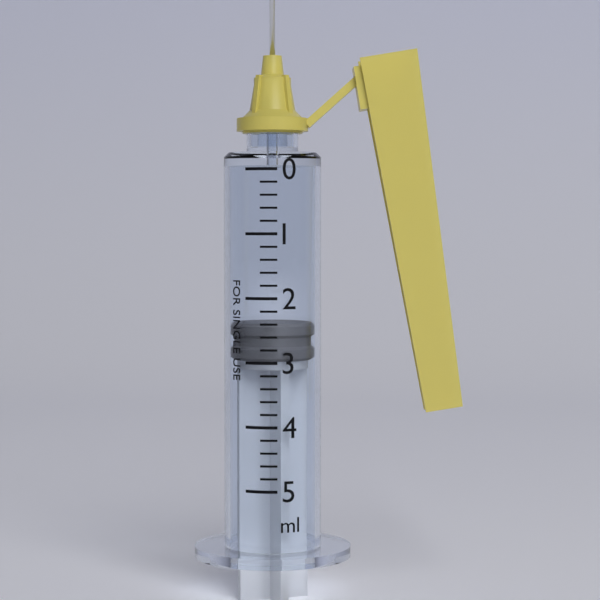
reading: 2.4 ml
